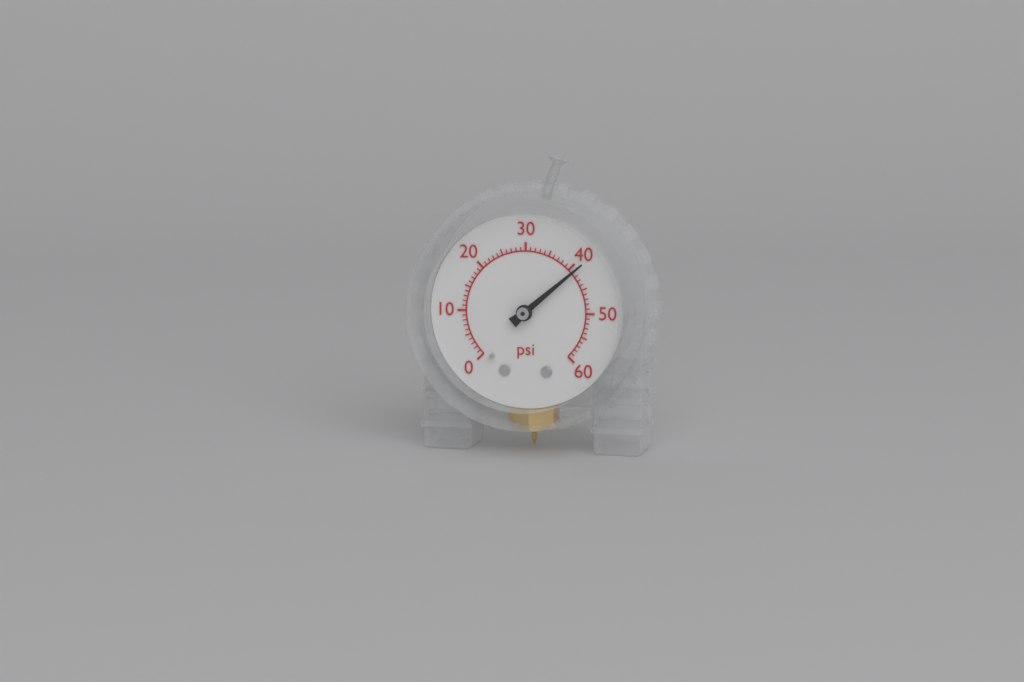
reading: 41 psi
